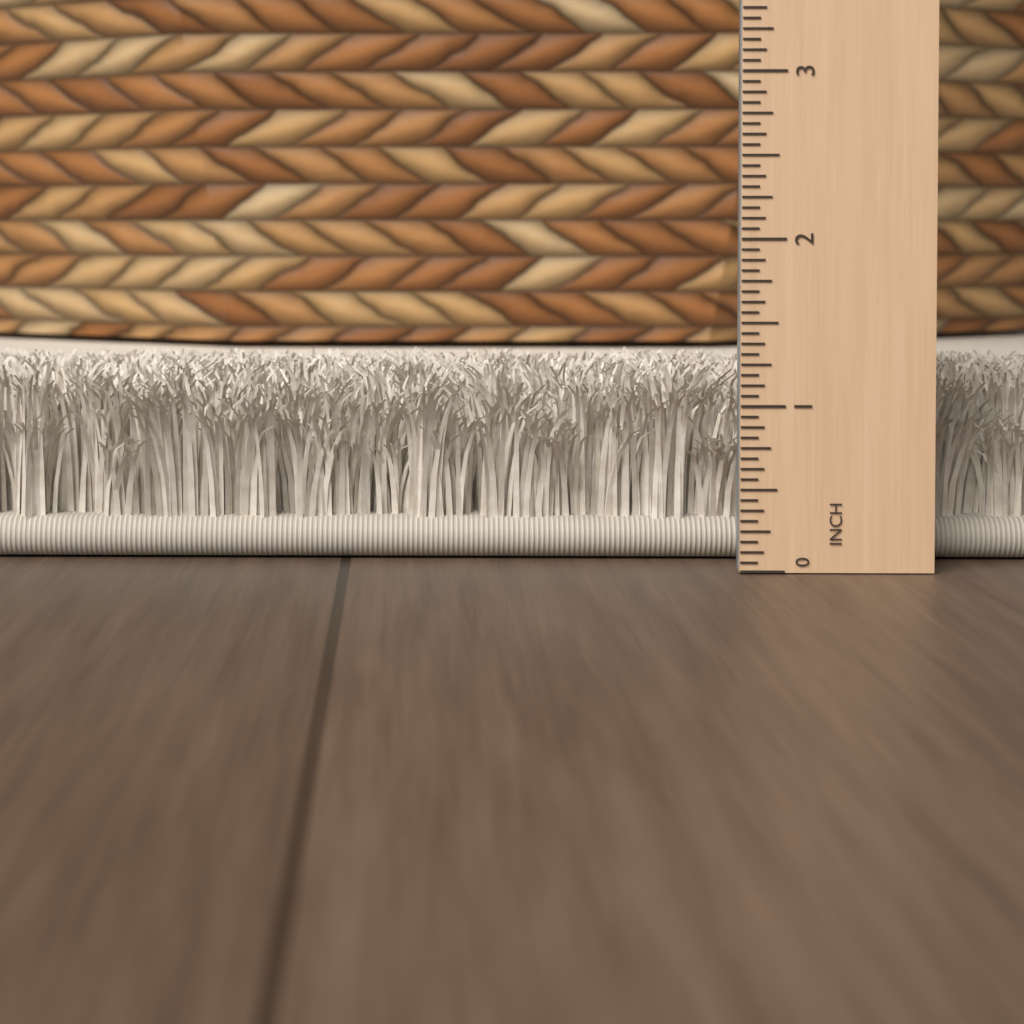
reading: 1.1875 in
